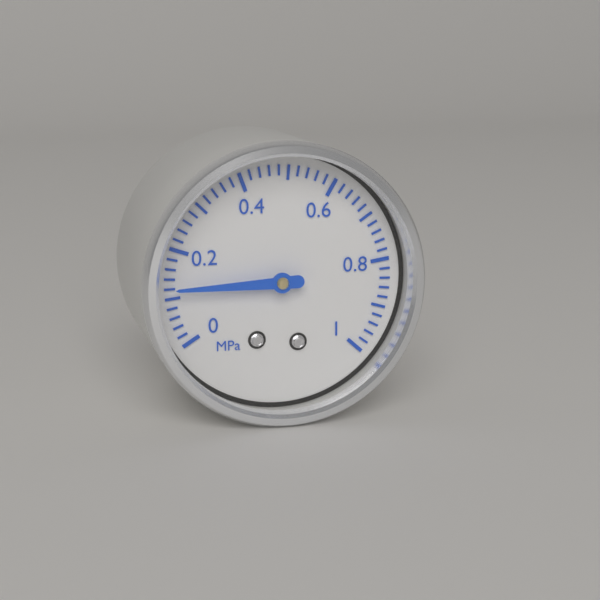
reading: 0.12 MPa
